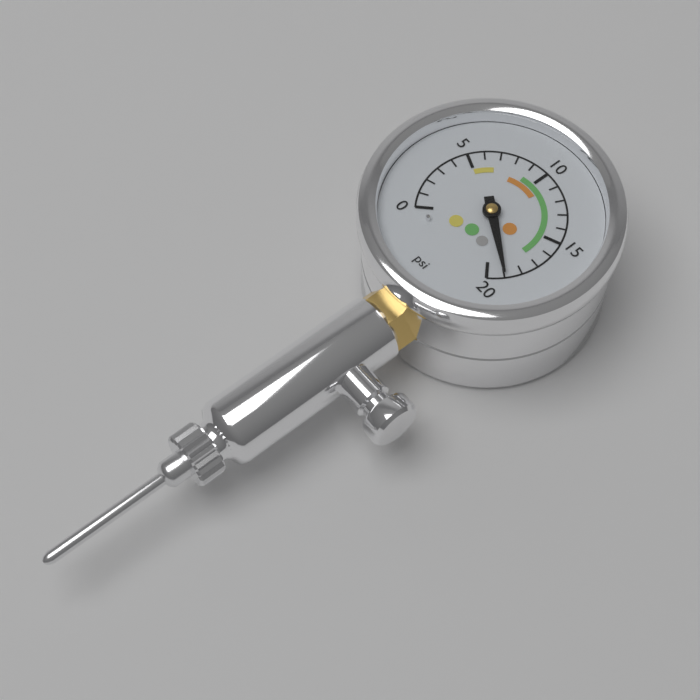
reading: 19 psi
